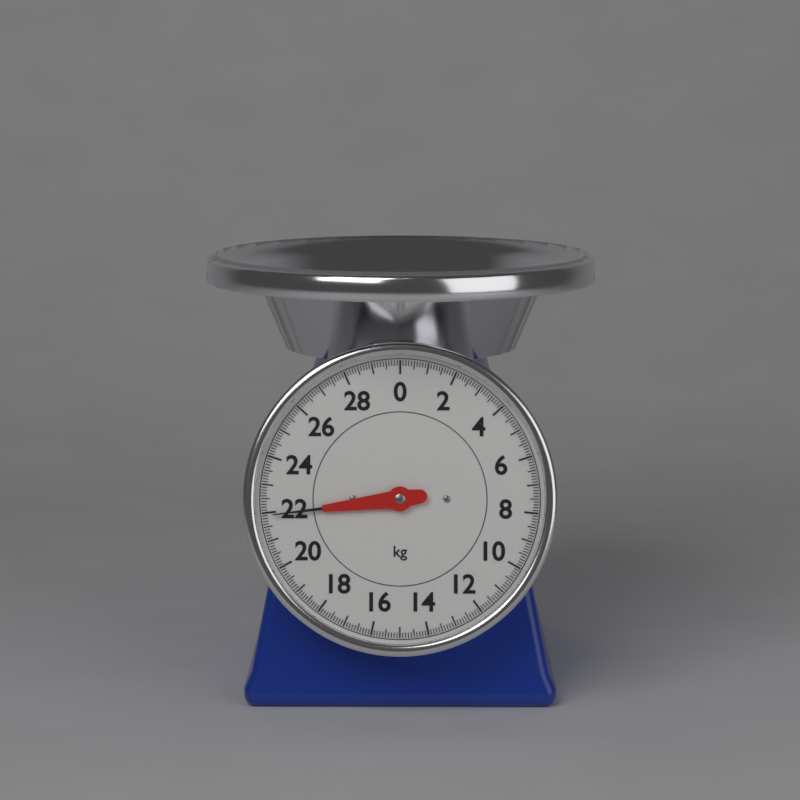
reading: 21.9 kg
